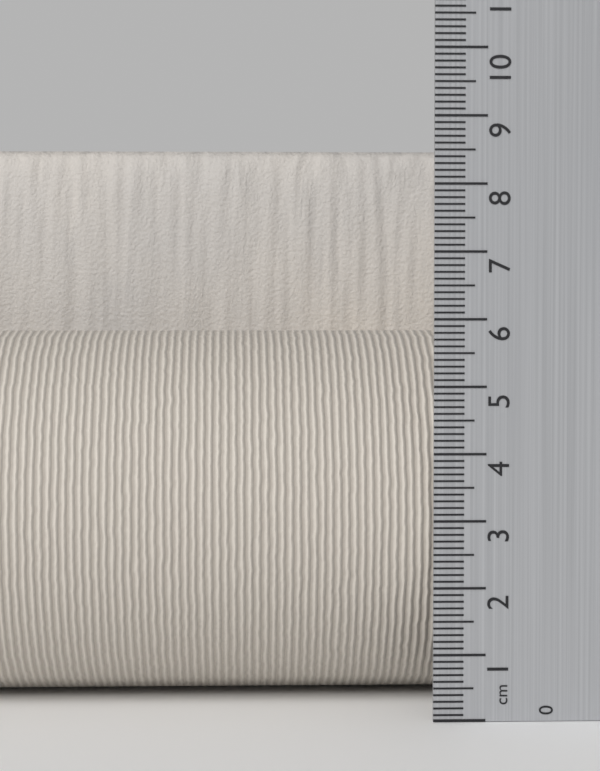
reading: 8.9 cm
